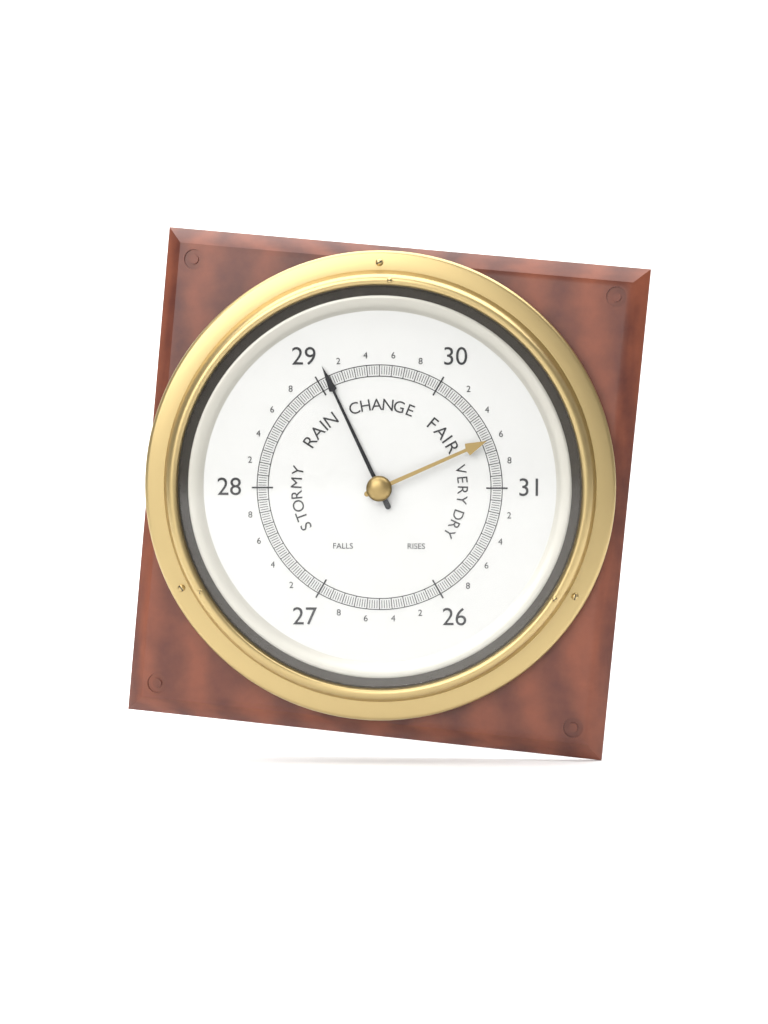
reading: 29.08 (no unit)
